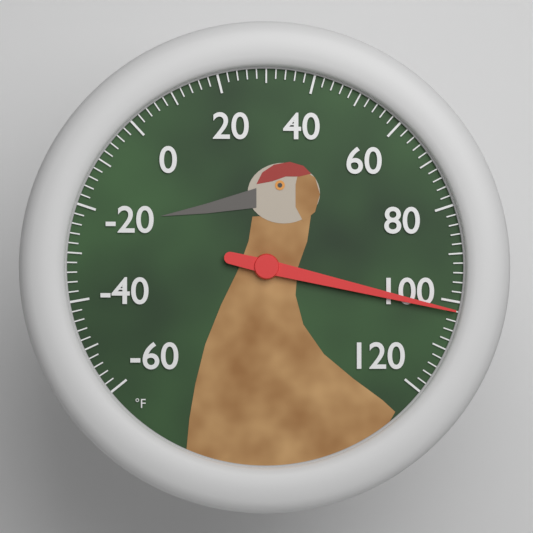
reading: 102 °F
